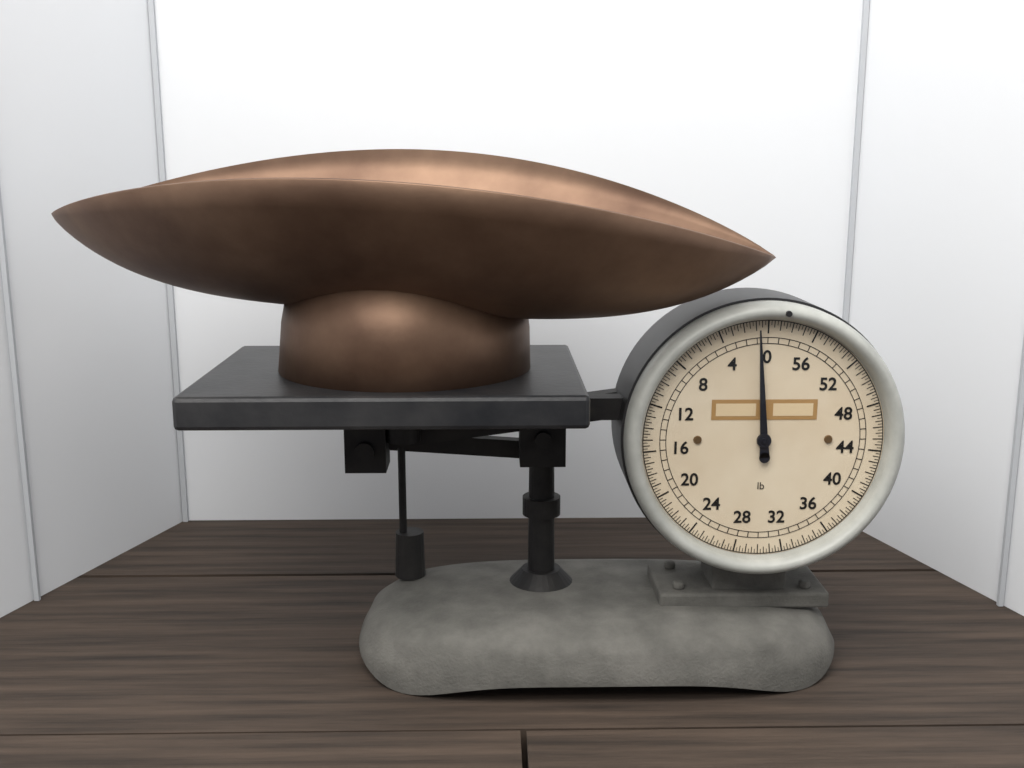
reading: 0.75 lb
